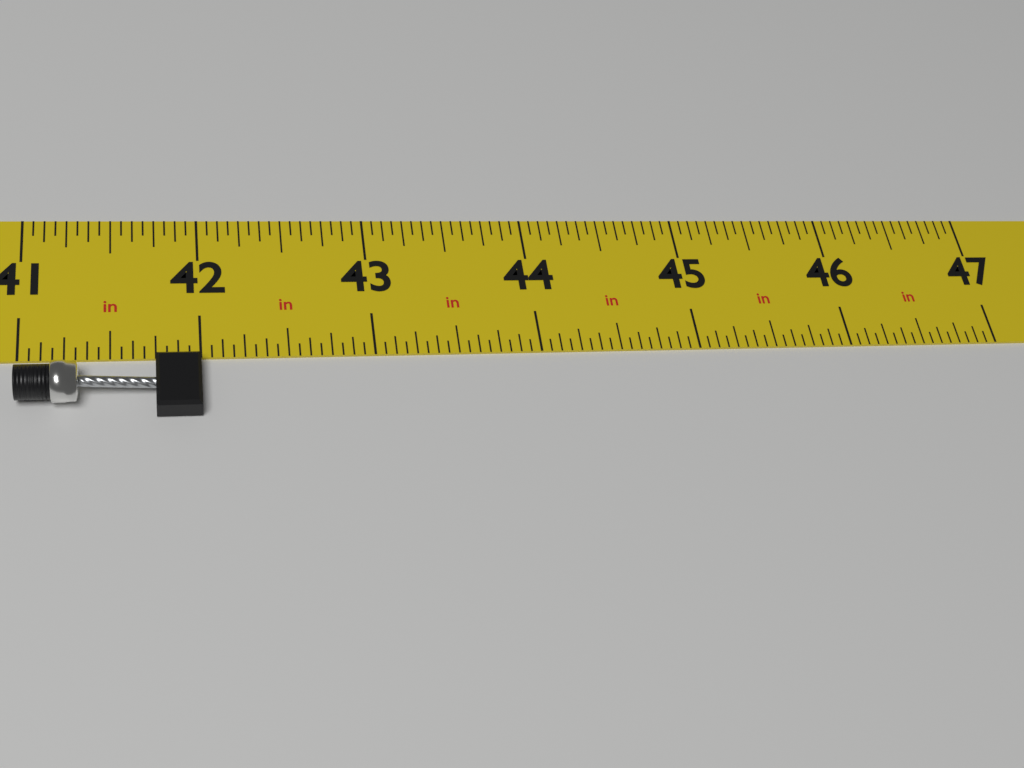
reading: 42.0000 in
